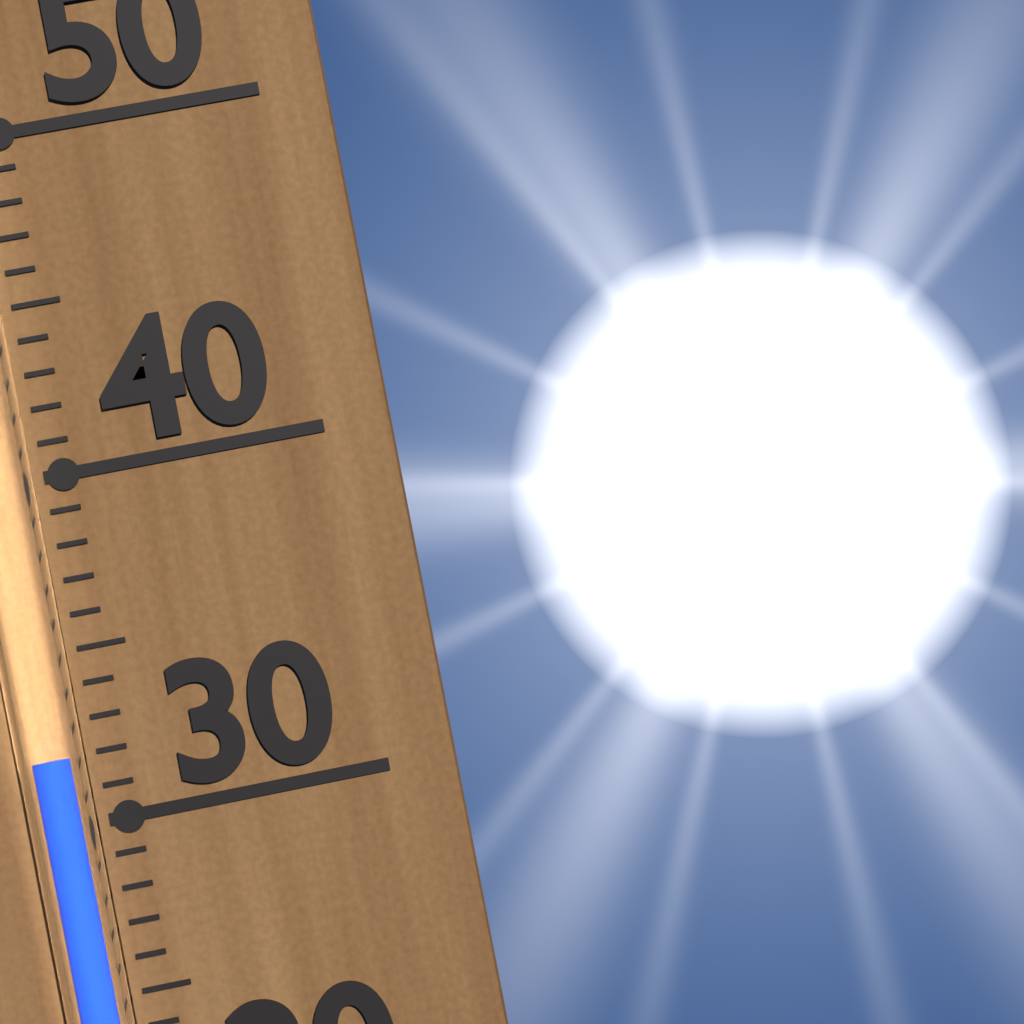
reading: 32 (no unit)
